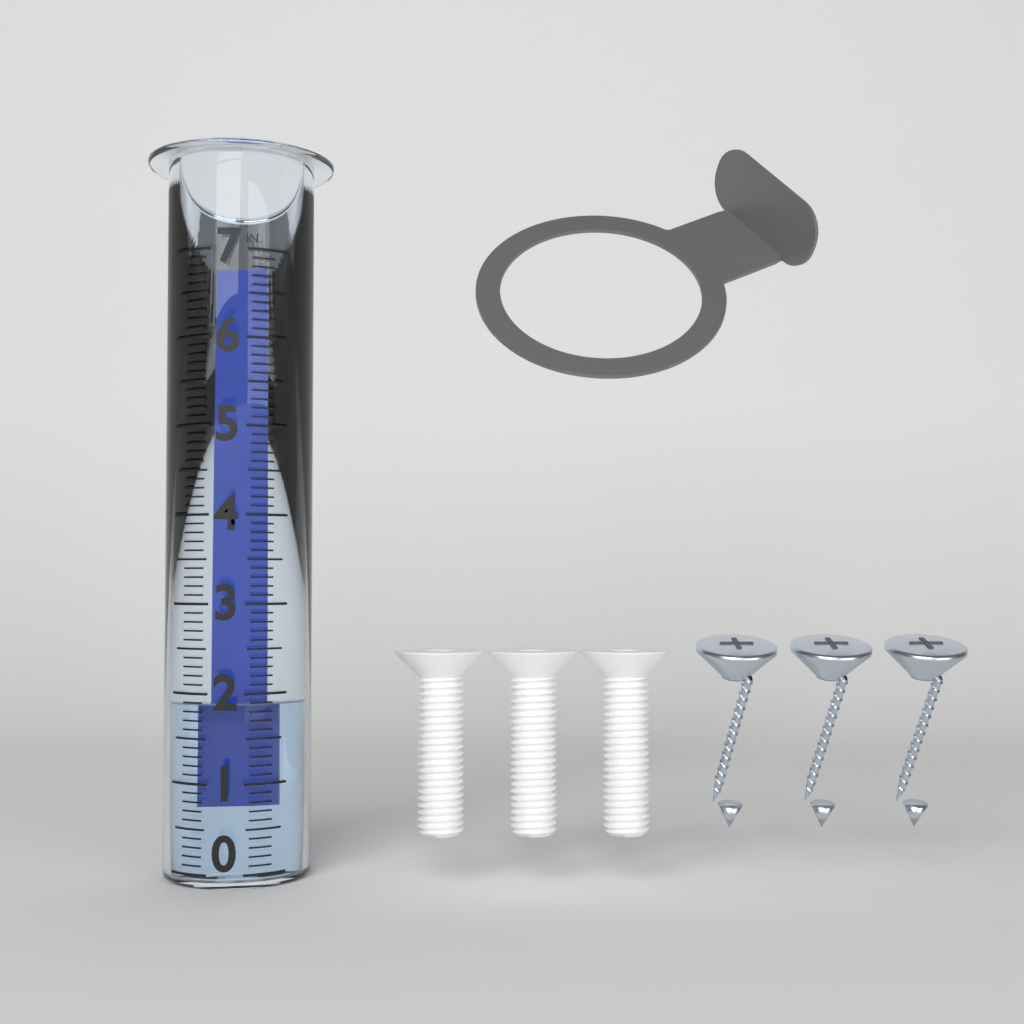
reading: 1.9 in
